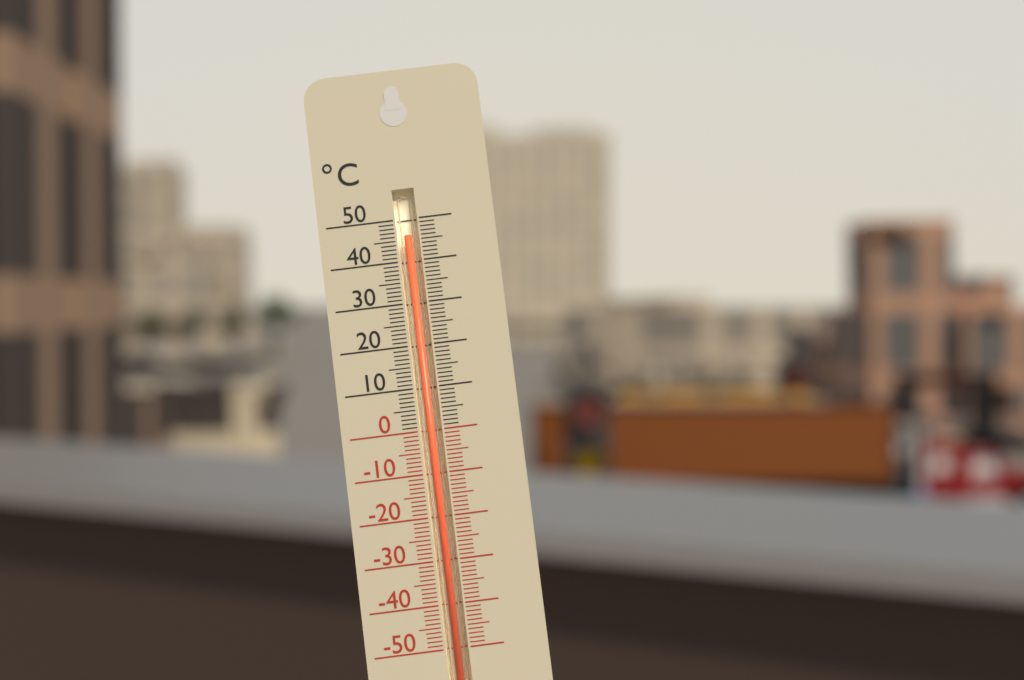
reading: 46 °C
